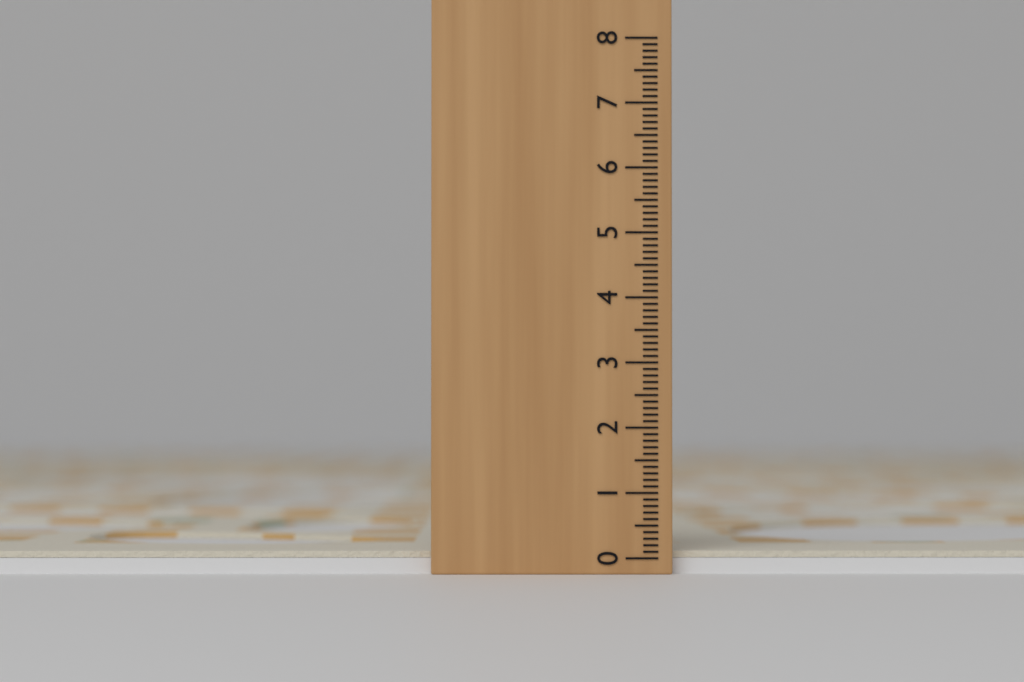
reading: 0.1 (no unit)
